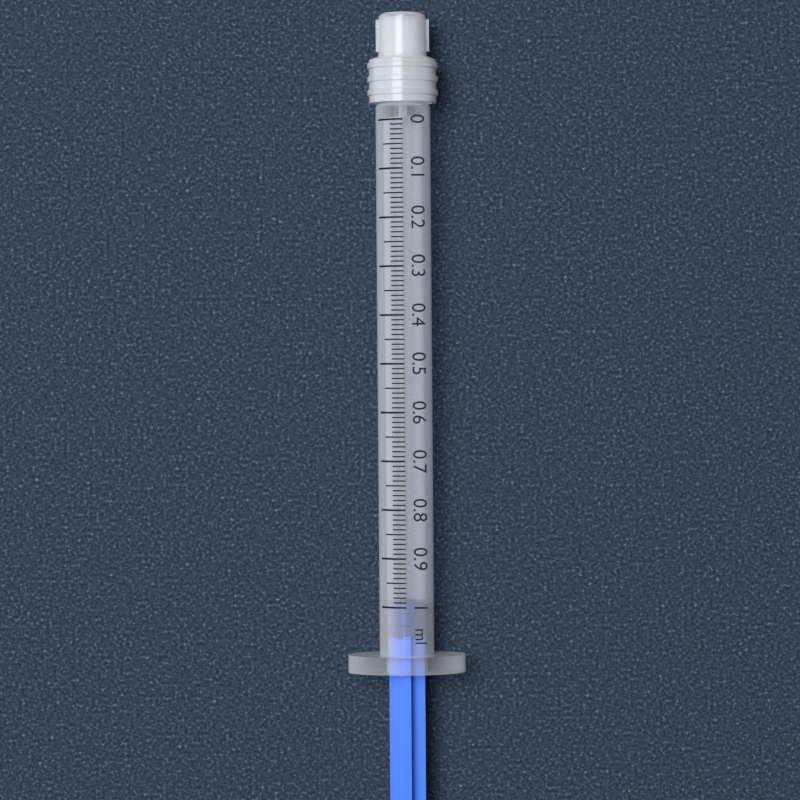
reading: 0.99 ml
